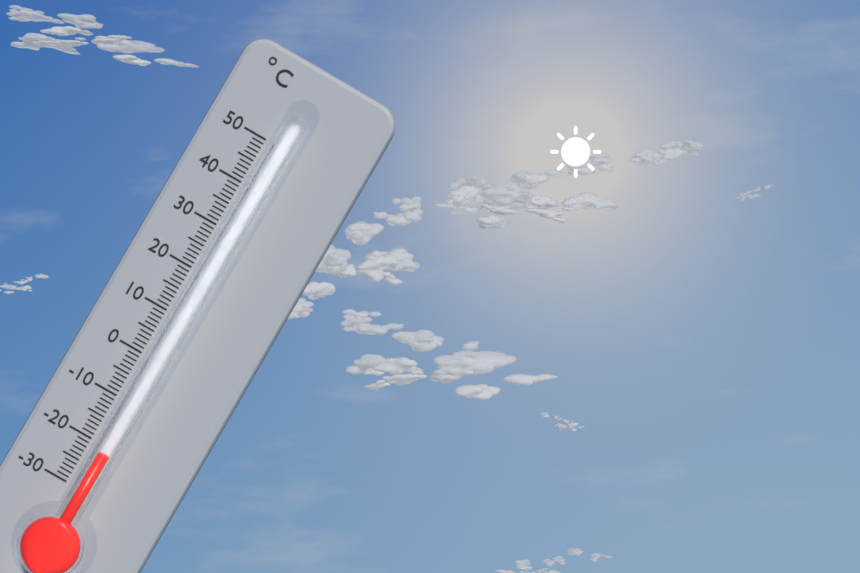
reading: -21 °C
